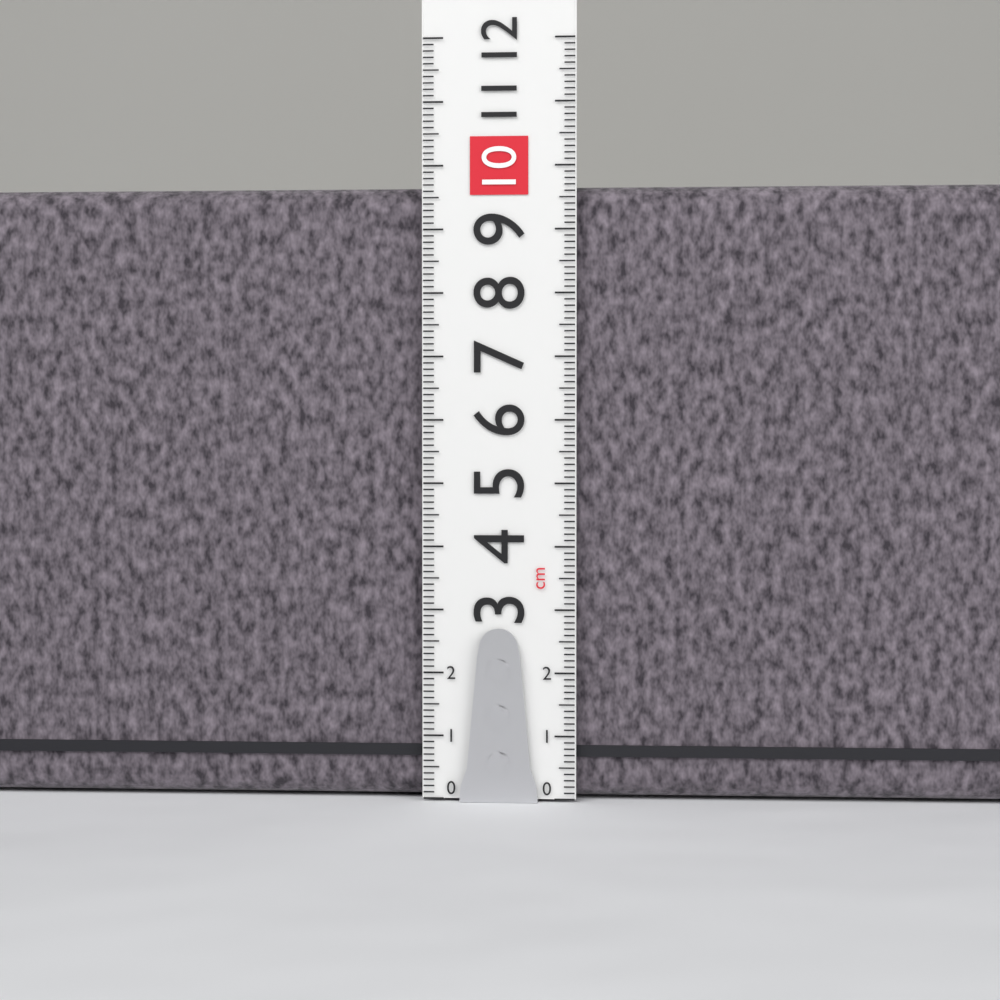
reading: 9.7 cm
